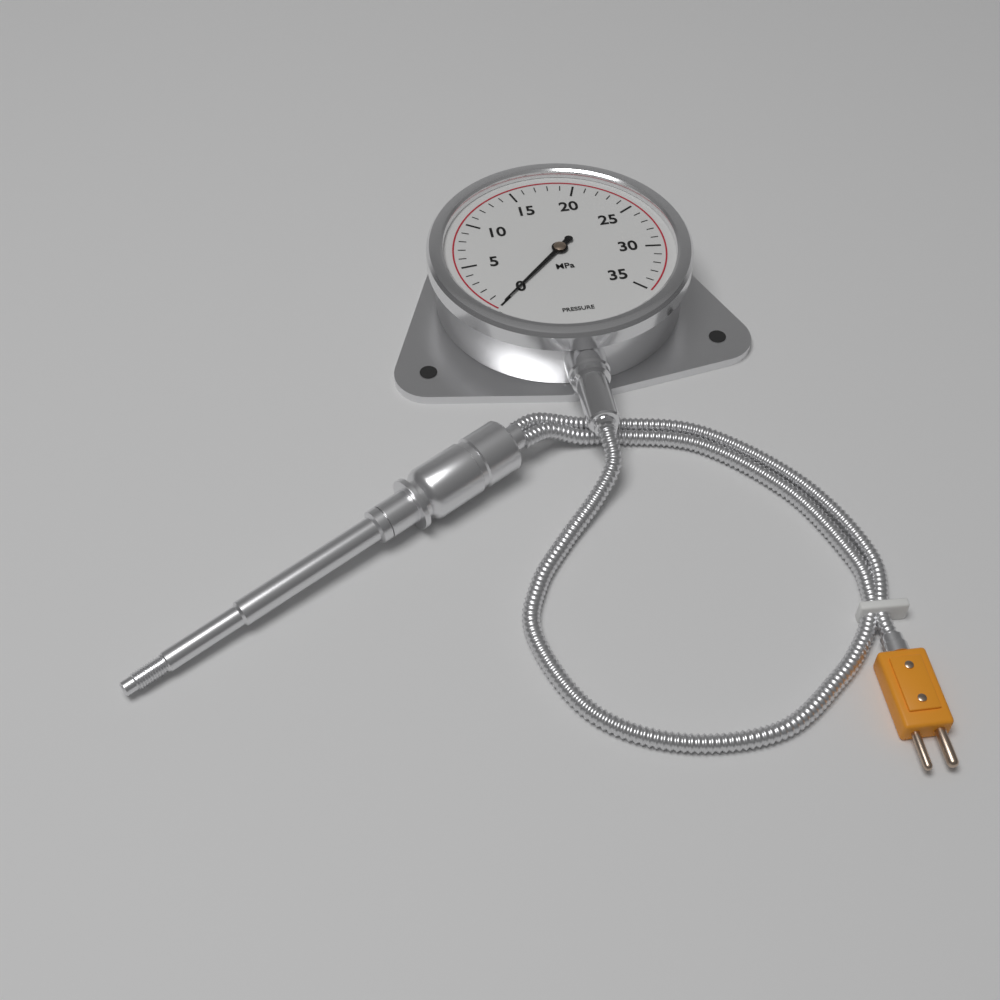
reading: 0 MPa
